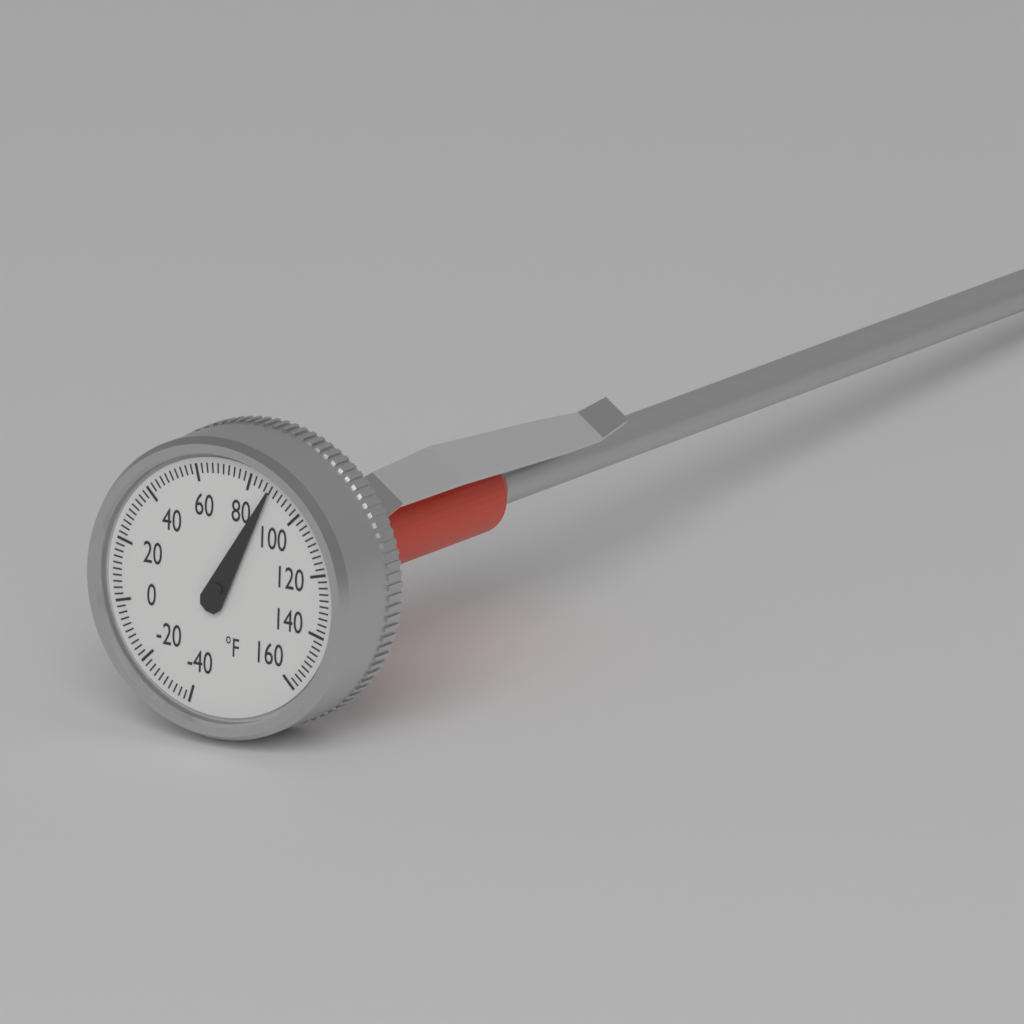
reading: 88 °F
